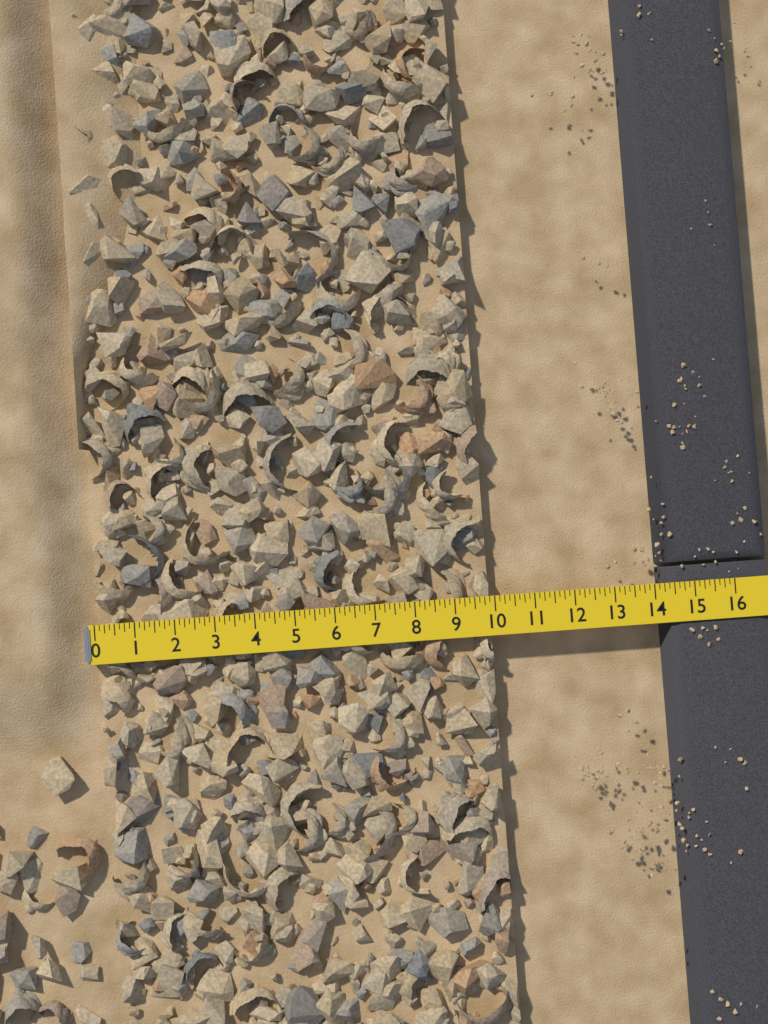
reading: 9.875 (no unit)
